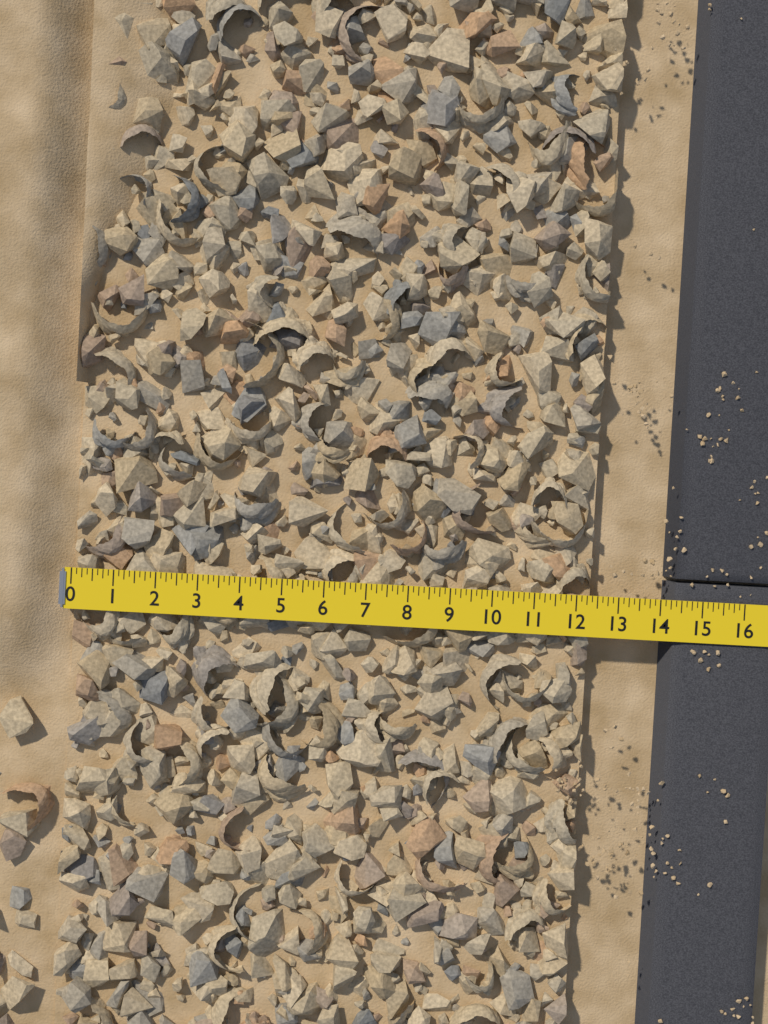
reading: 12.375 (no unit)
